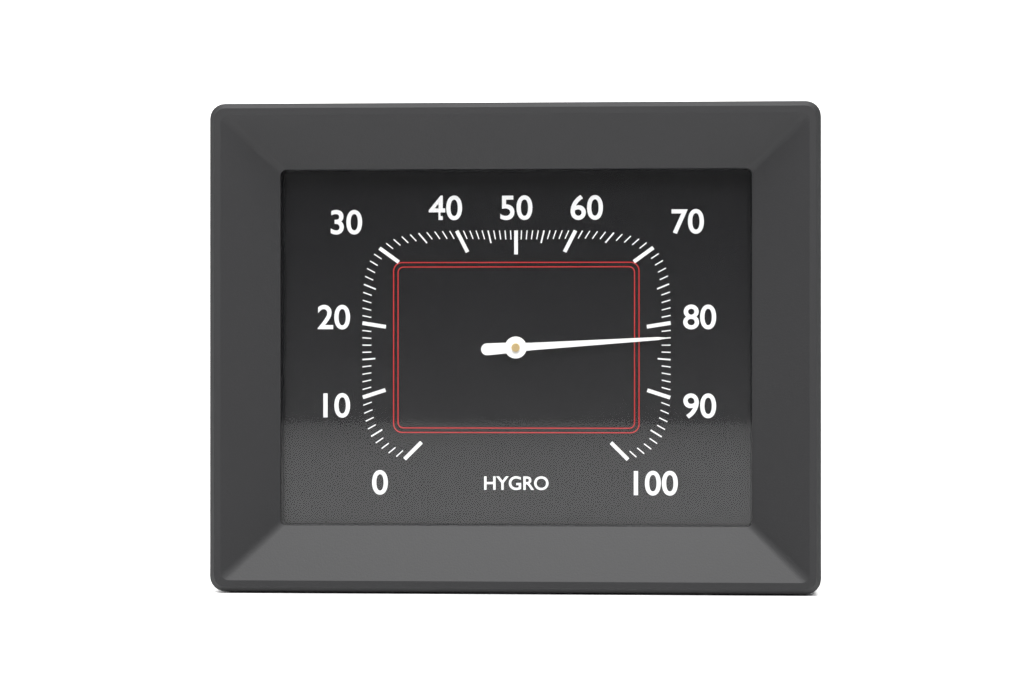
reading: 82 %
